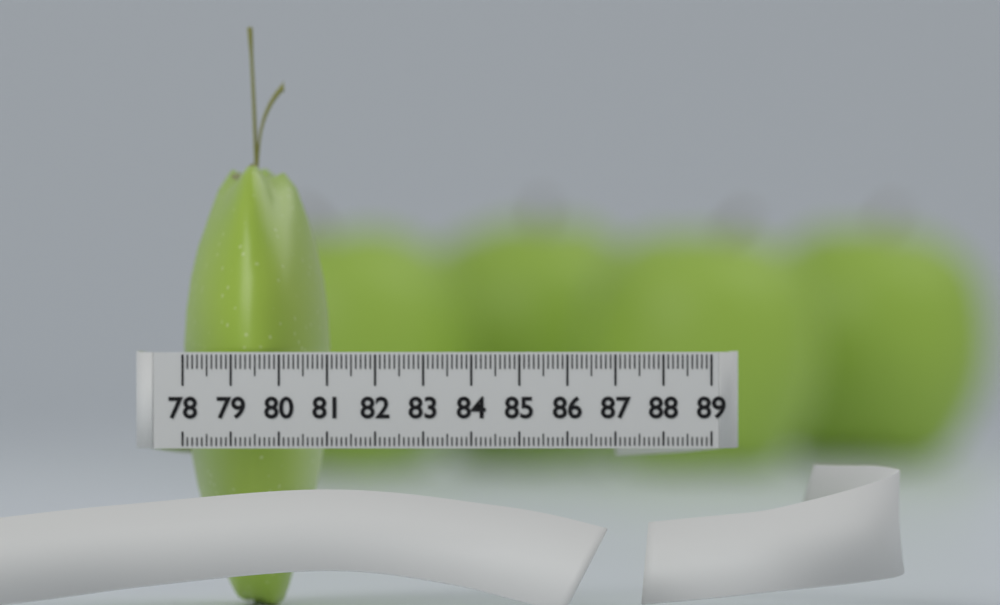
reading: 81.1 (no unit)
